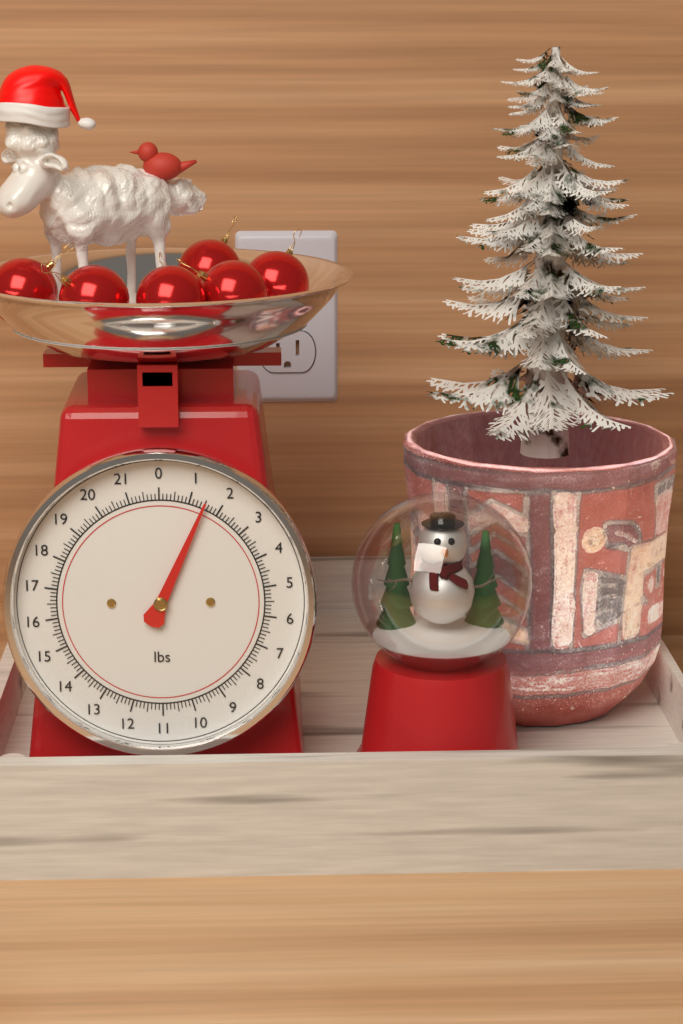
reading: 1.500 lbs
